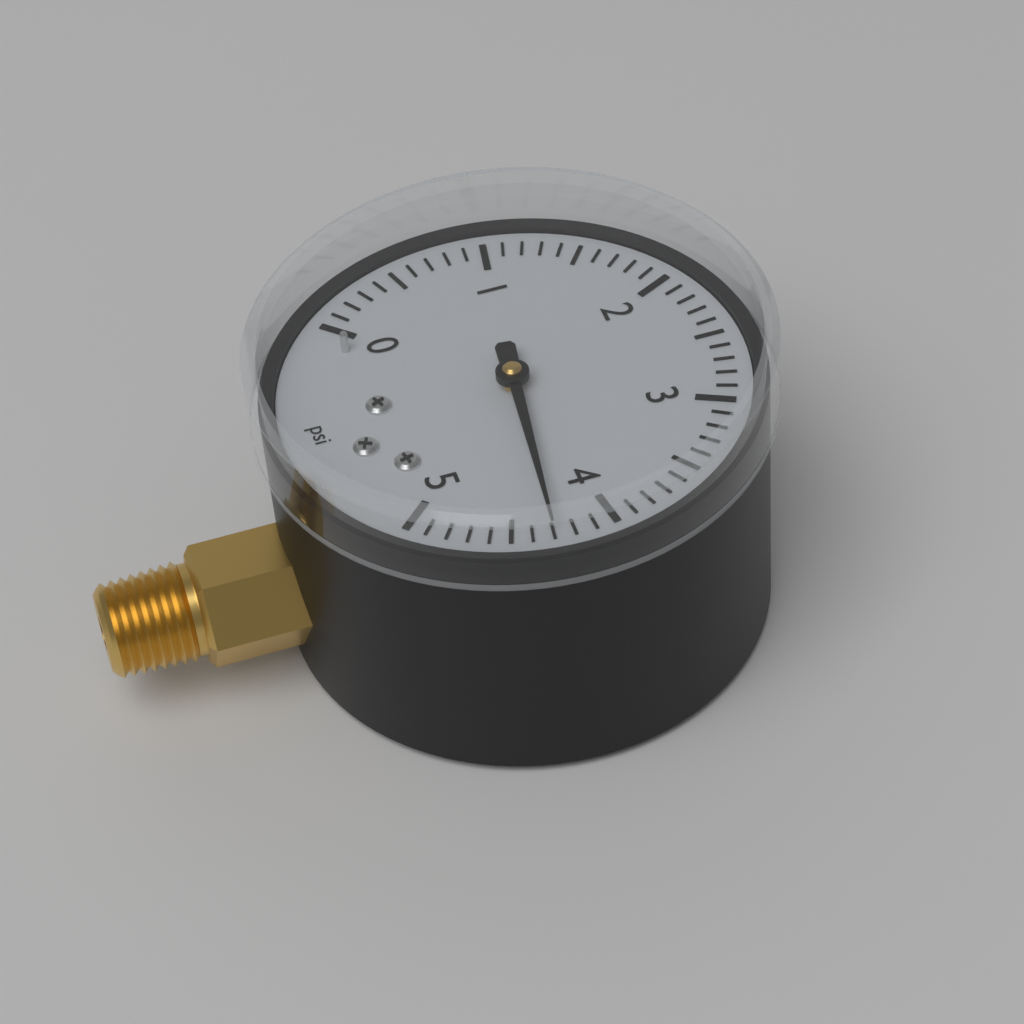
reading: 4.3 psi
